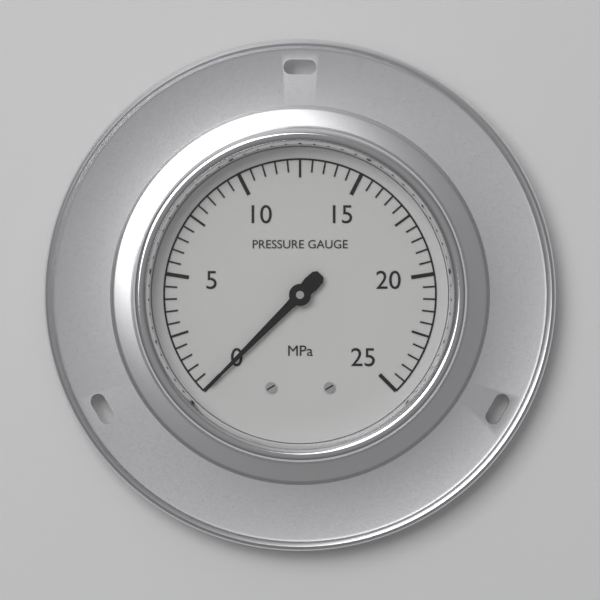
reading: 0.0 MPa
